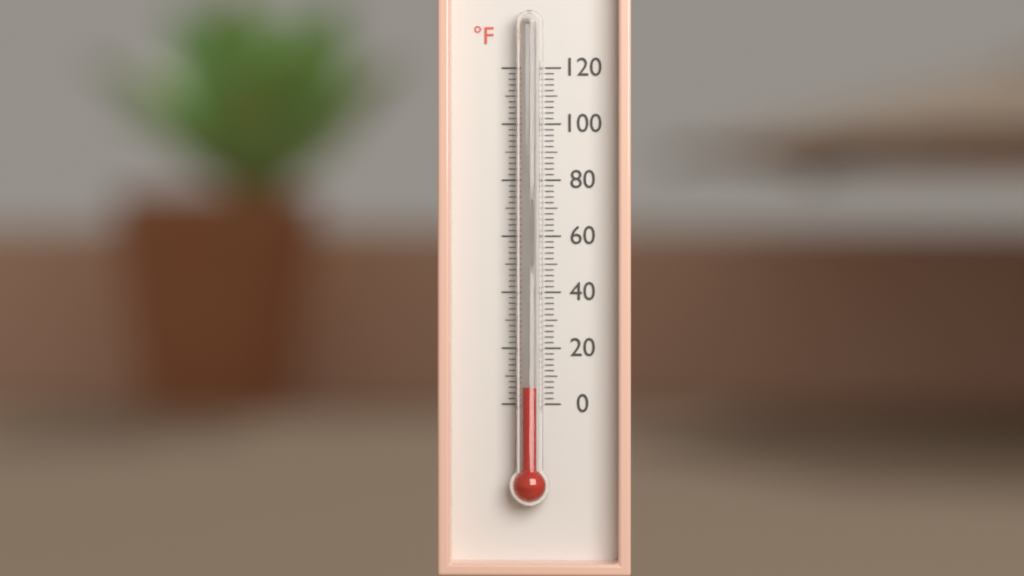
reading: 6 °F
